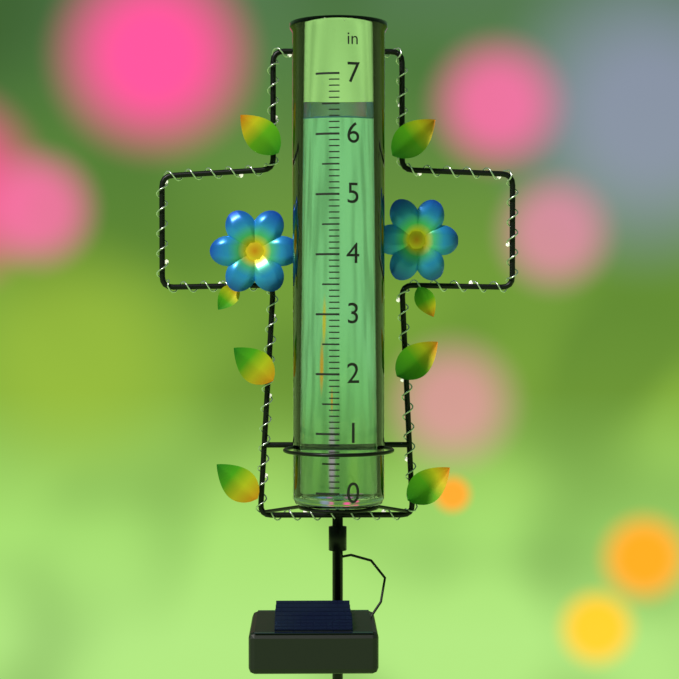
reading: 6.3 in
